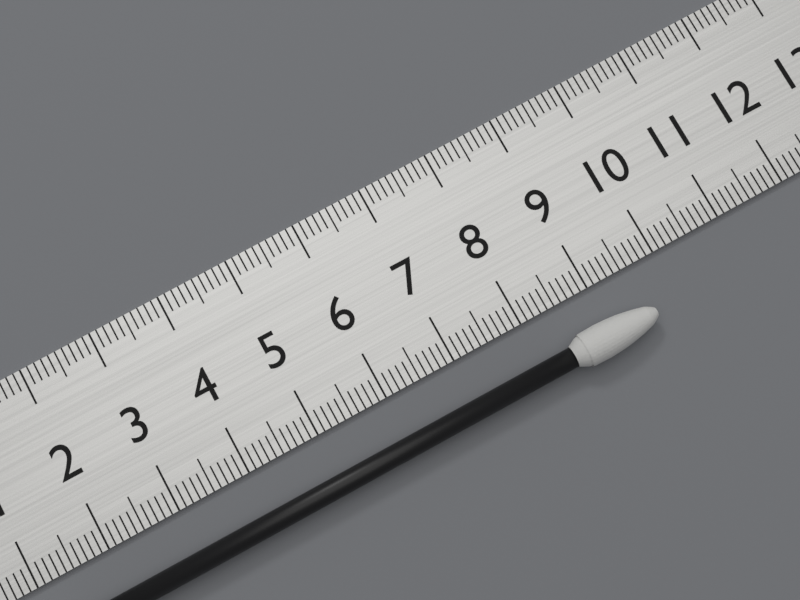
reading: 9.6 cm
